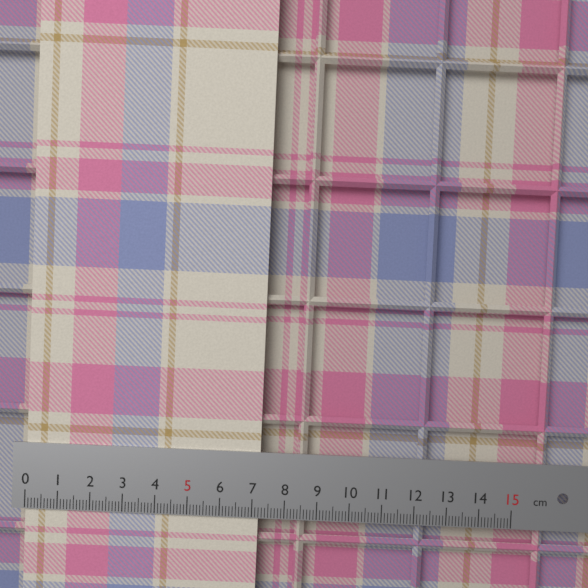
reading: 7.2 cm
